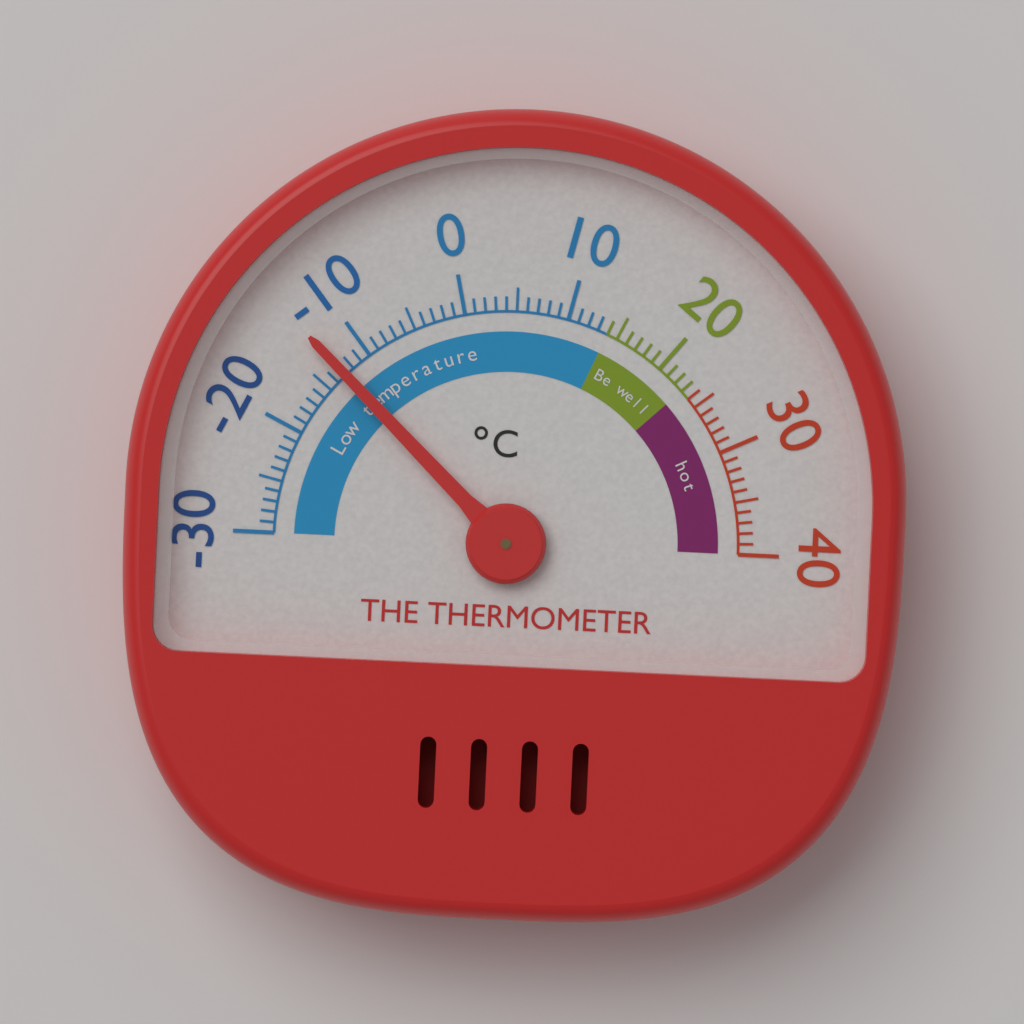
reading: -13 °C
